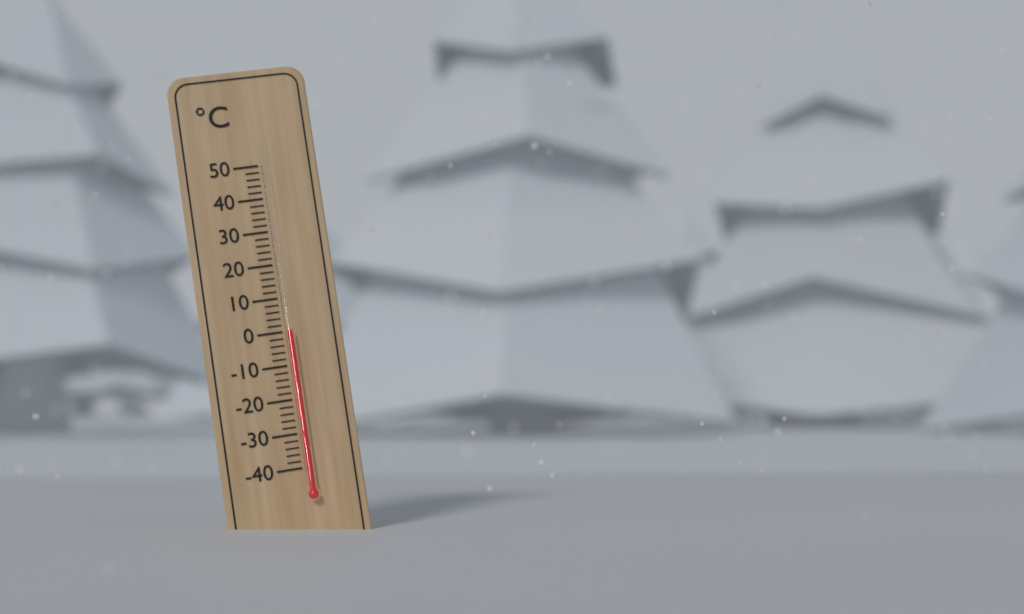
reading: 0 °C
